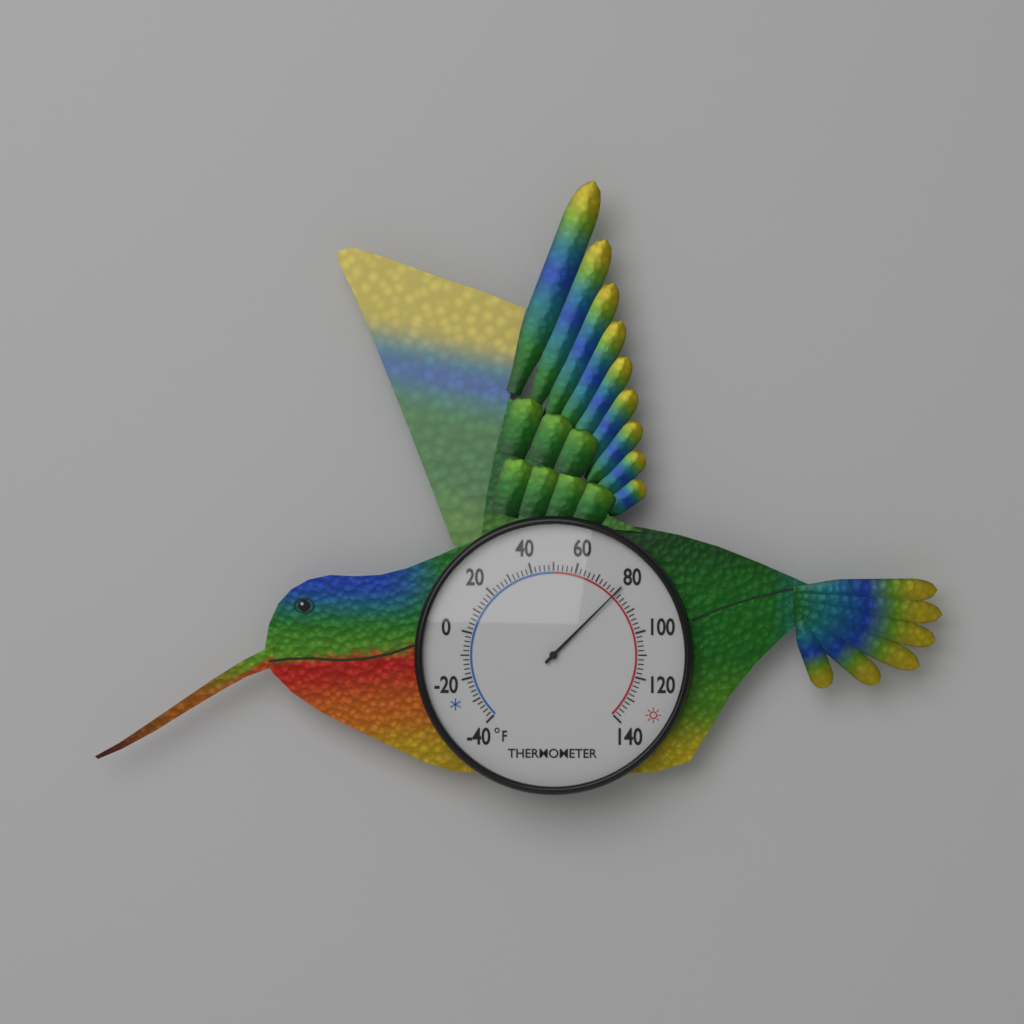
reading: 80 °F
